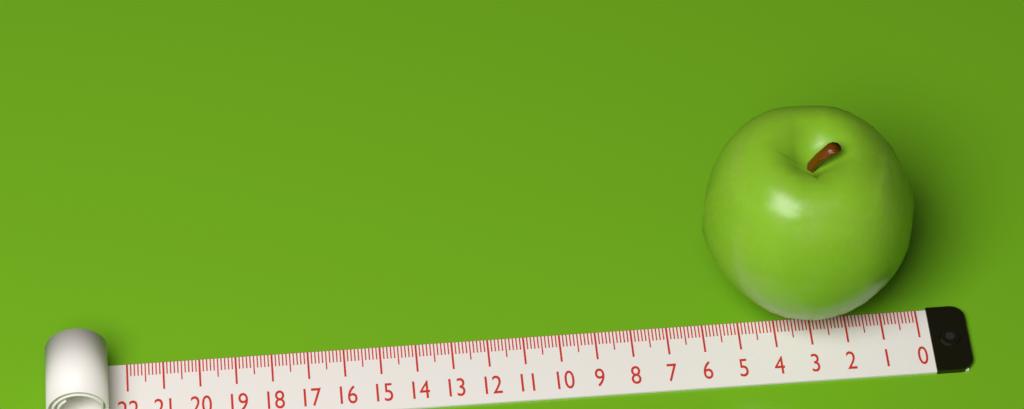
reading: 5.9 (no unit)
